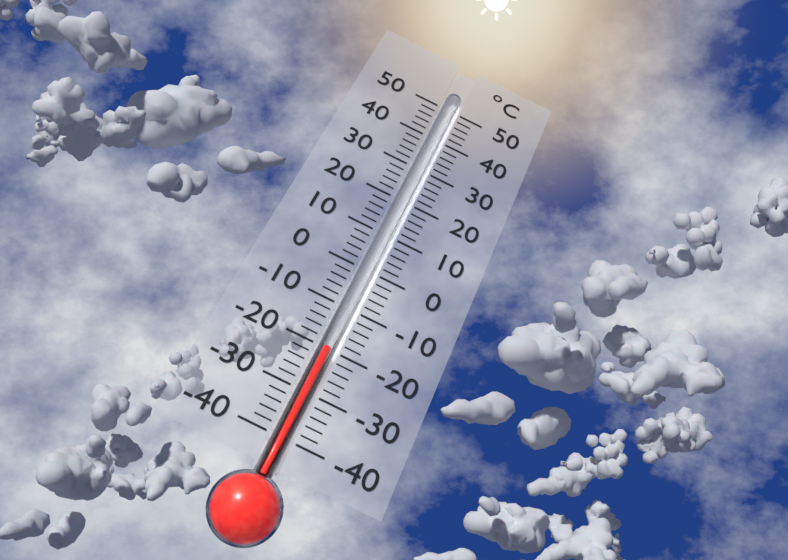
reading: -20 °C
